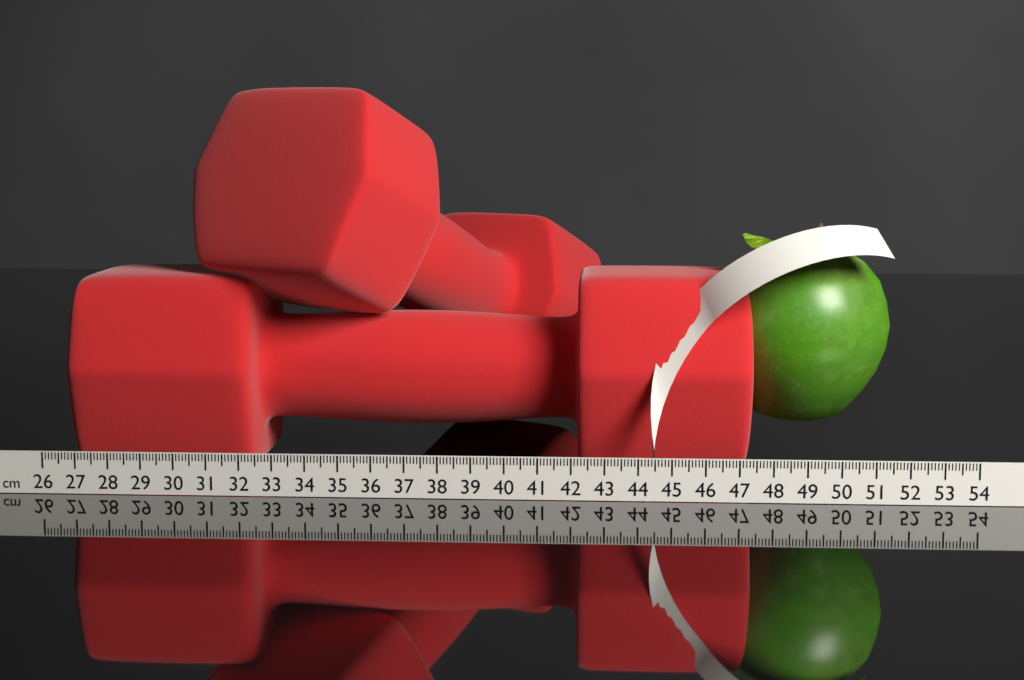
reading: 47.6 cm
